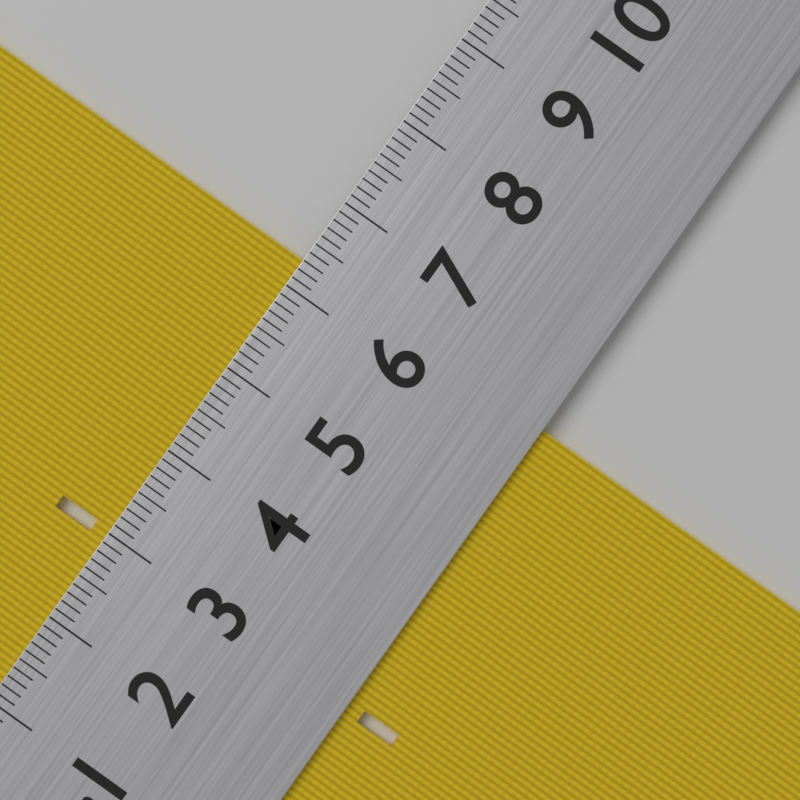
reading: 6.3 cm
